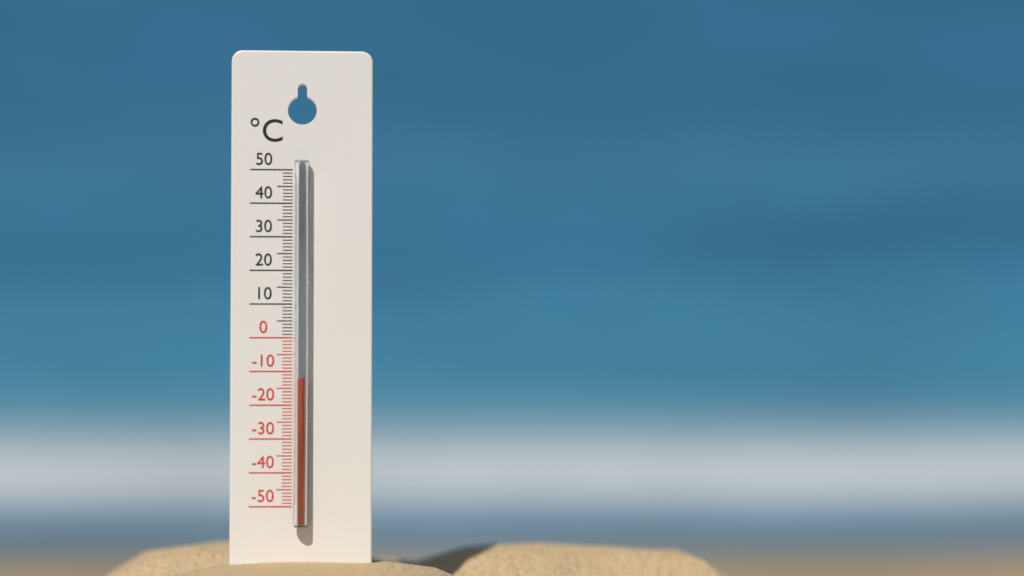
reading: -12 °C
